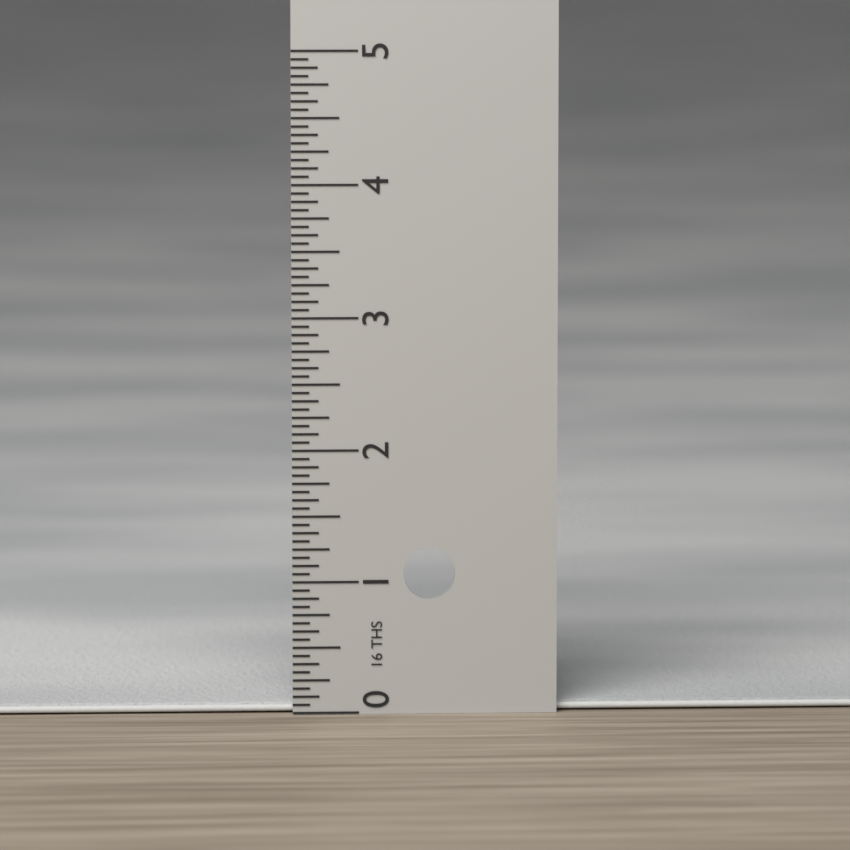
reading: 0.0625 in
